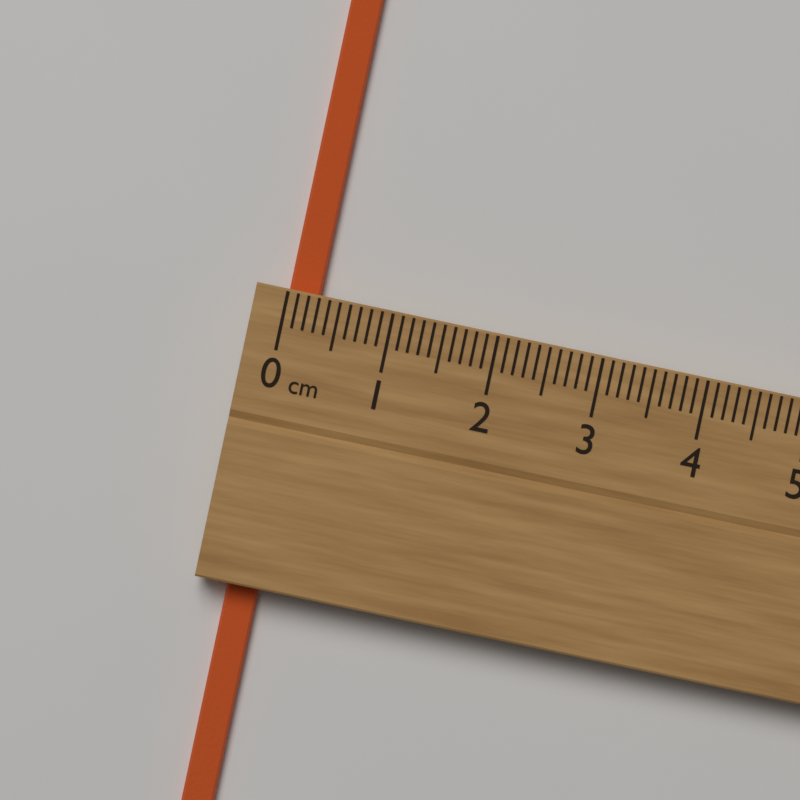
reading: 0.3 cm
